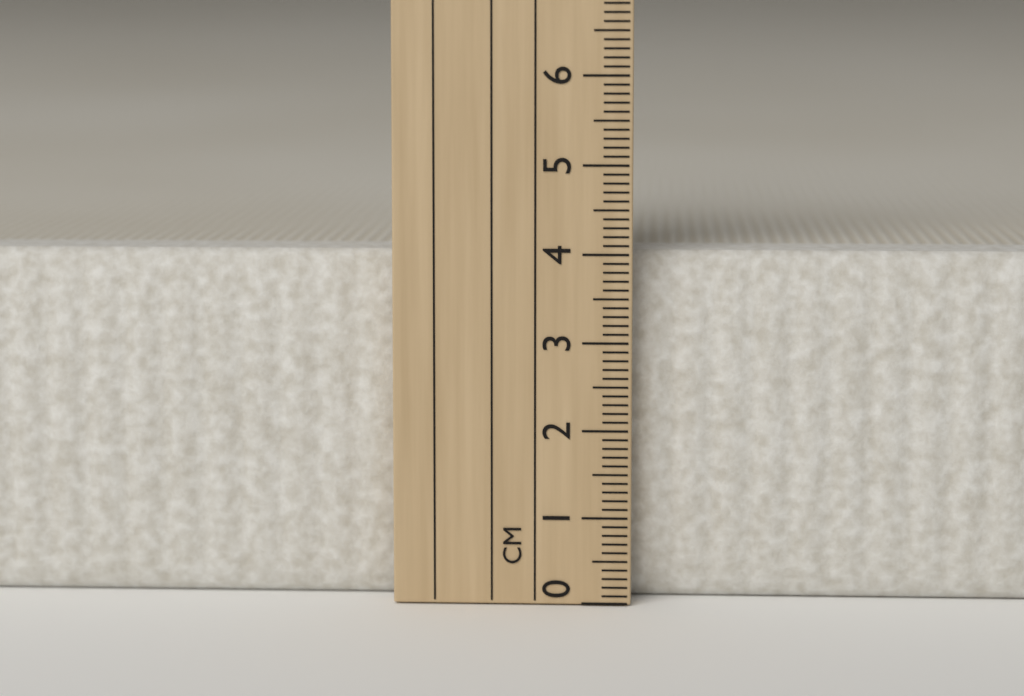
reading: 4.0 cm
